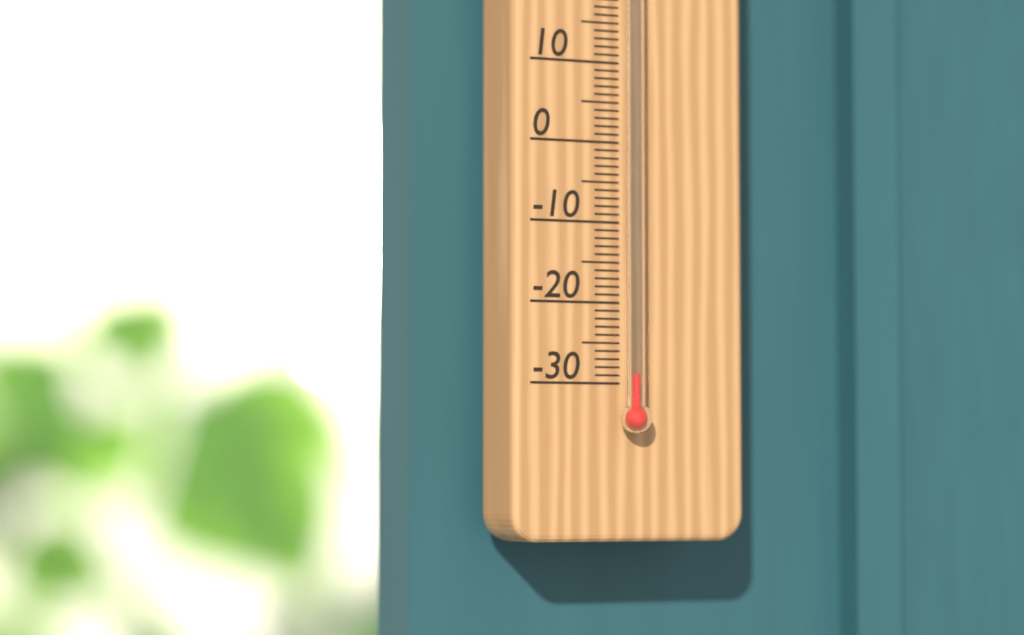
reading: -29 °C
